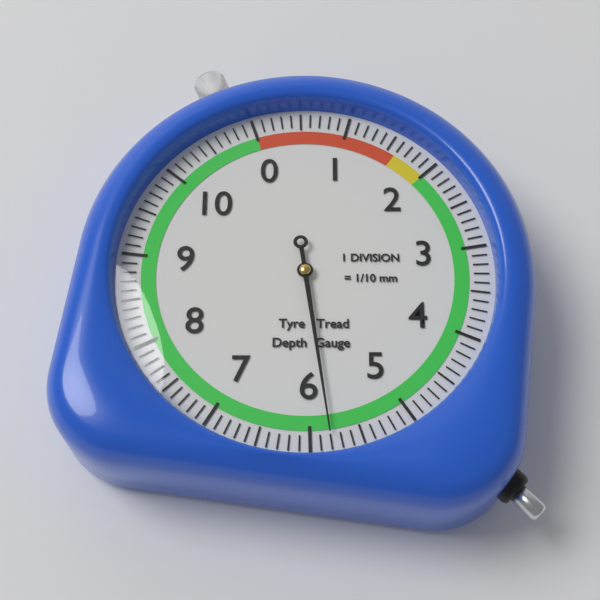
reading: 5.8 mm
